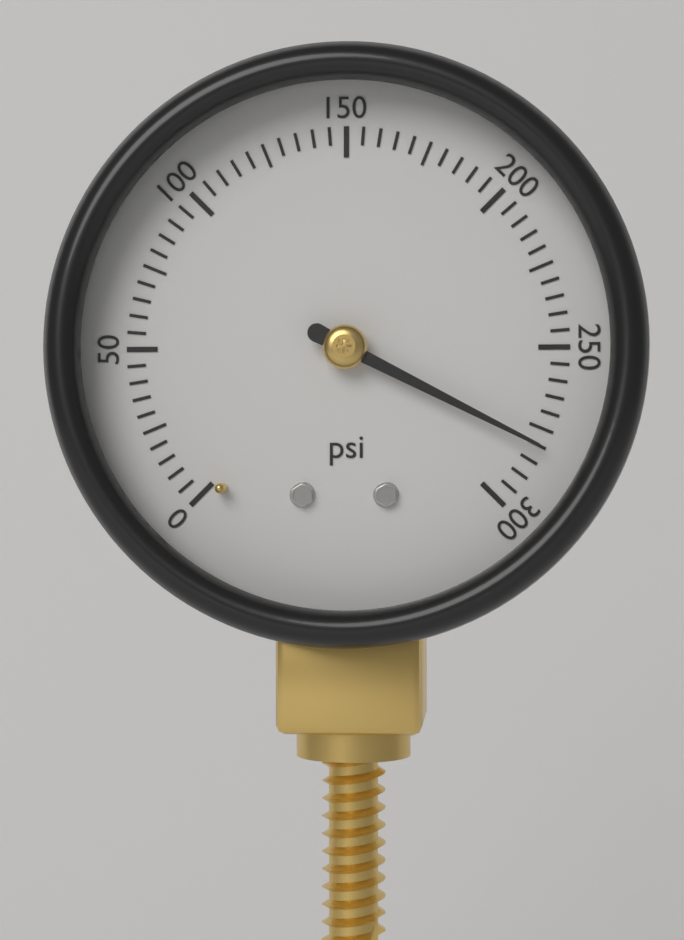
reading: 280 psi
